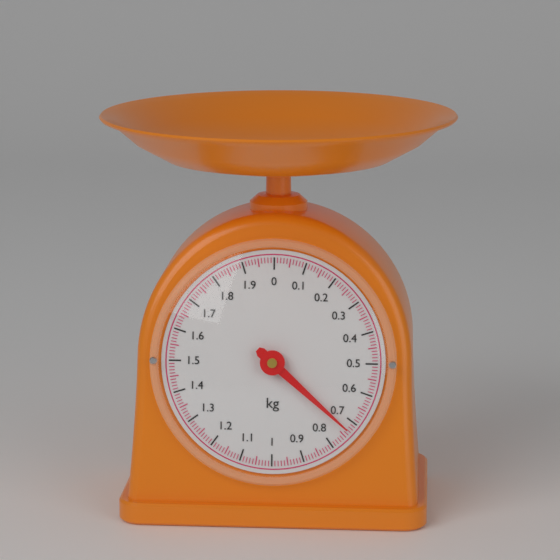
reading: 0.73 kg
